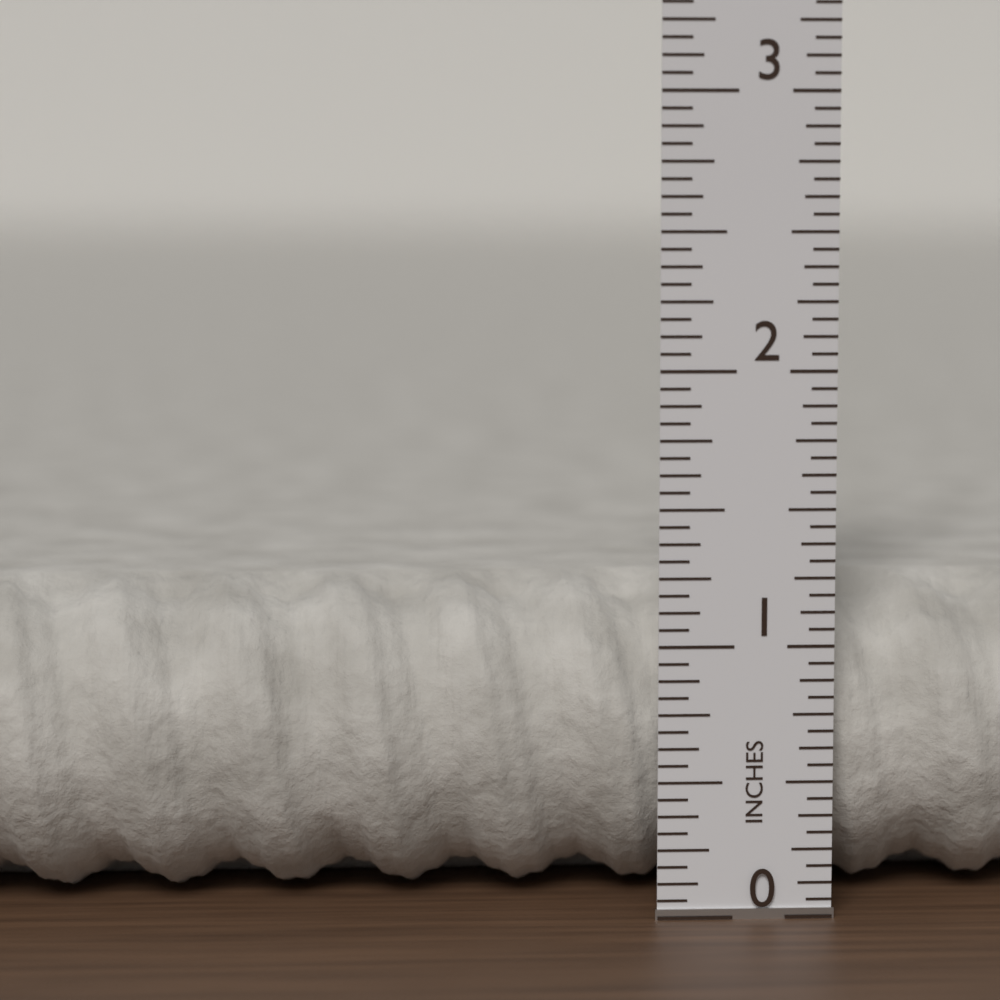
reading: 1.1875 in
